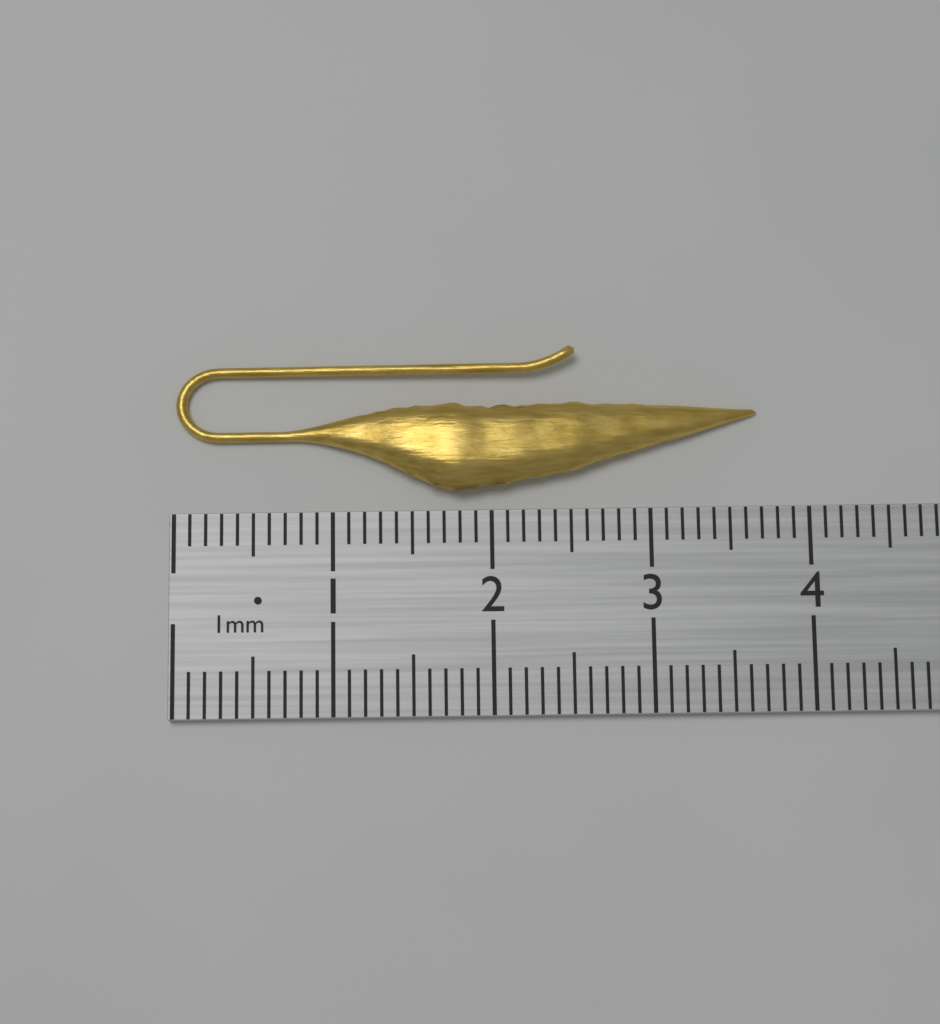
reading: 3.7 cm
